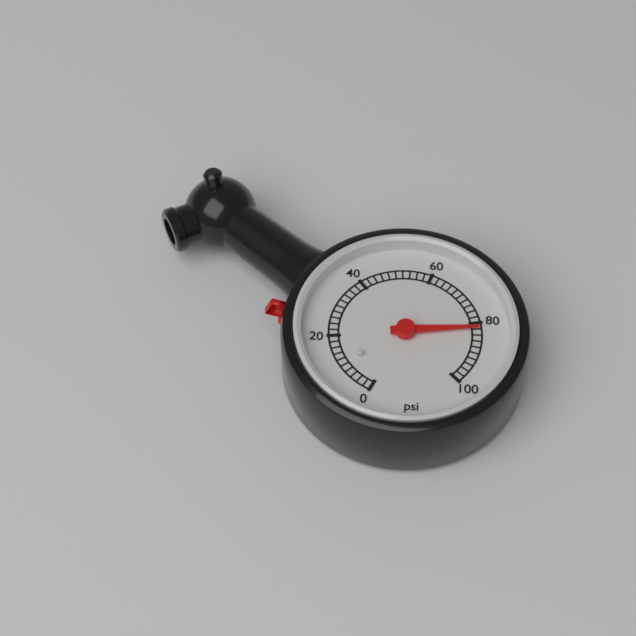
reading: 82 psi
